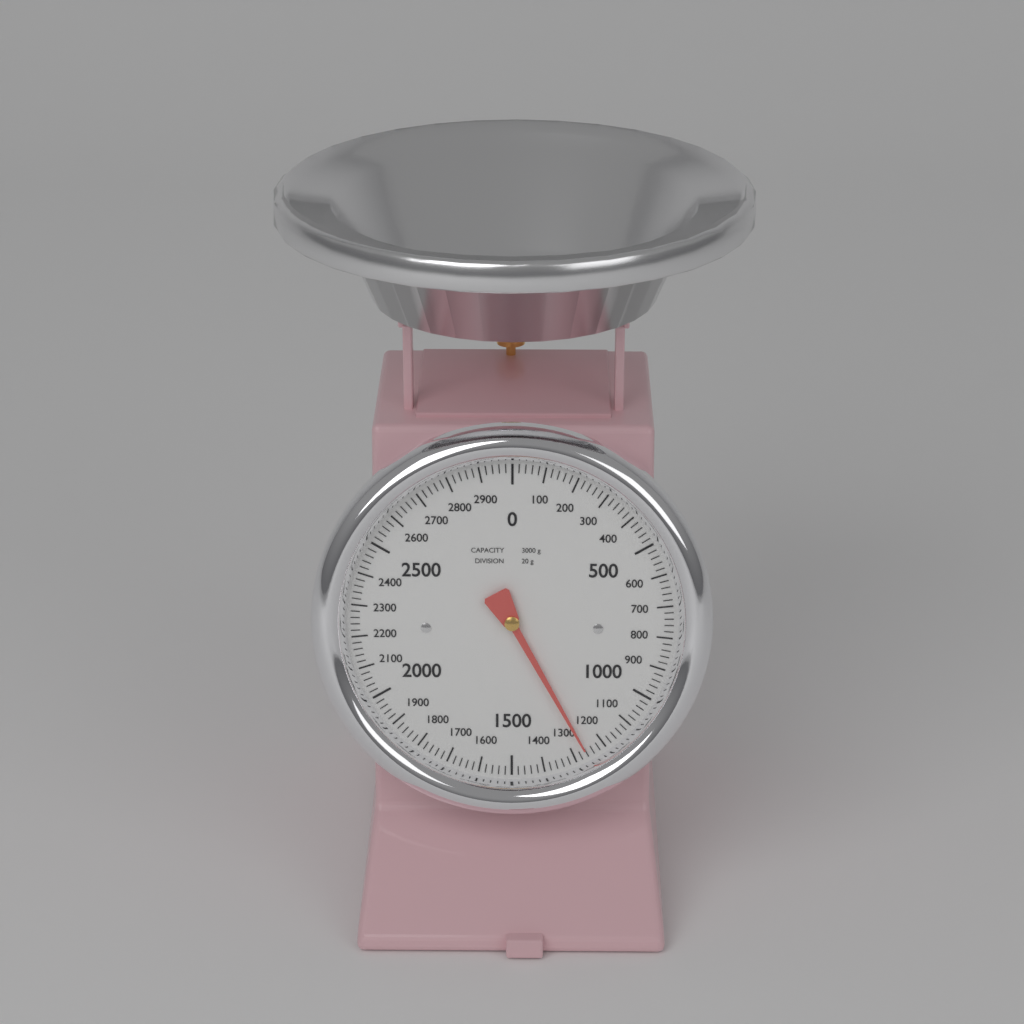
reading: 1260 g
